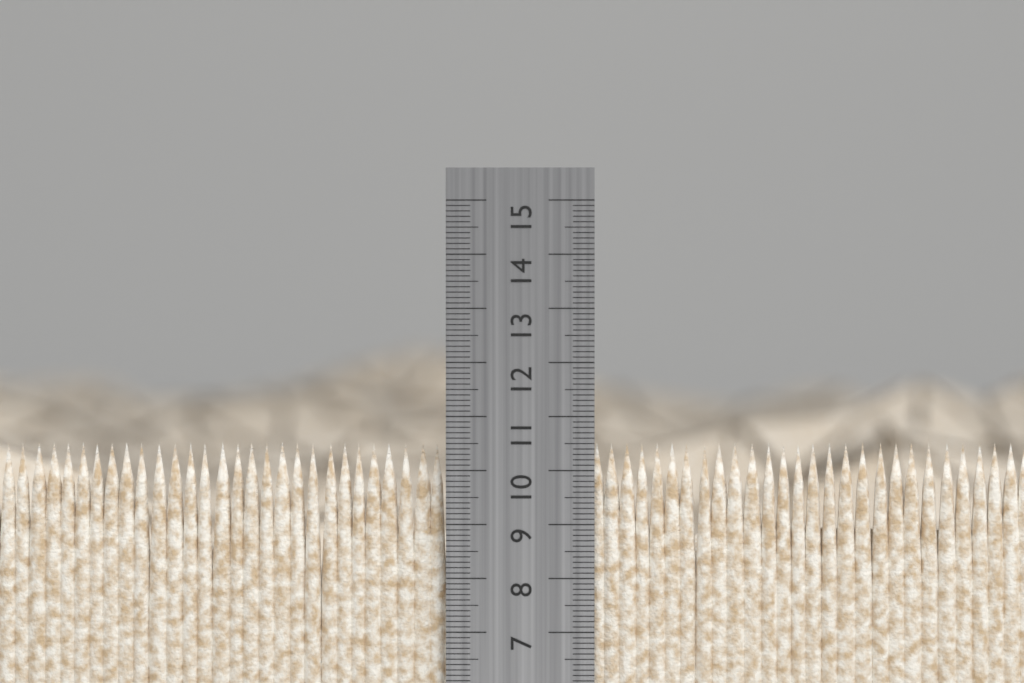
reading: 10.5 cm
